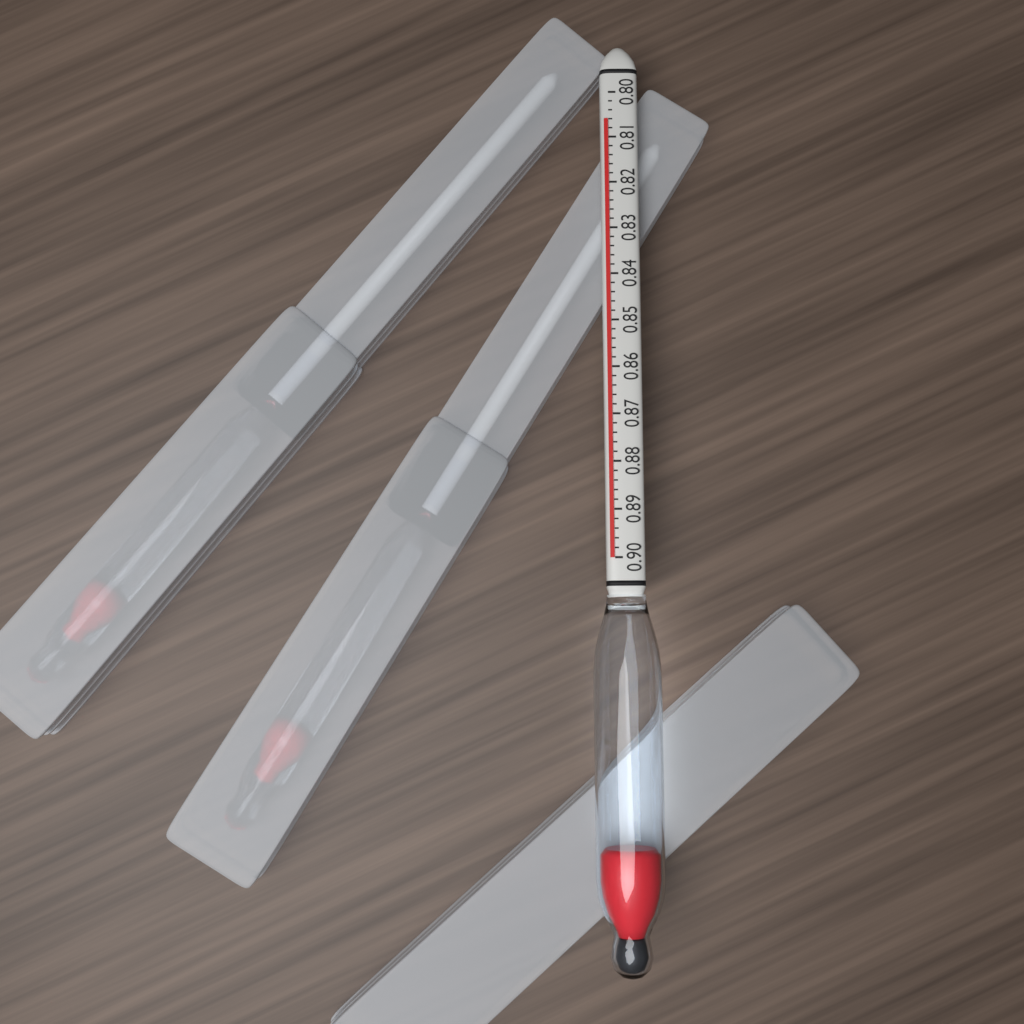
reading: 0.806 (no unit)
